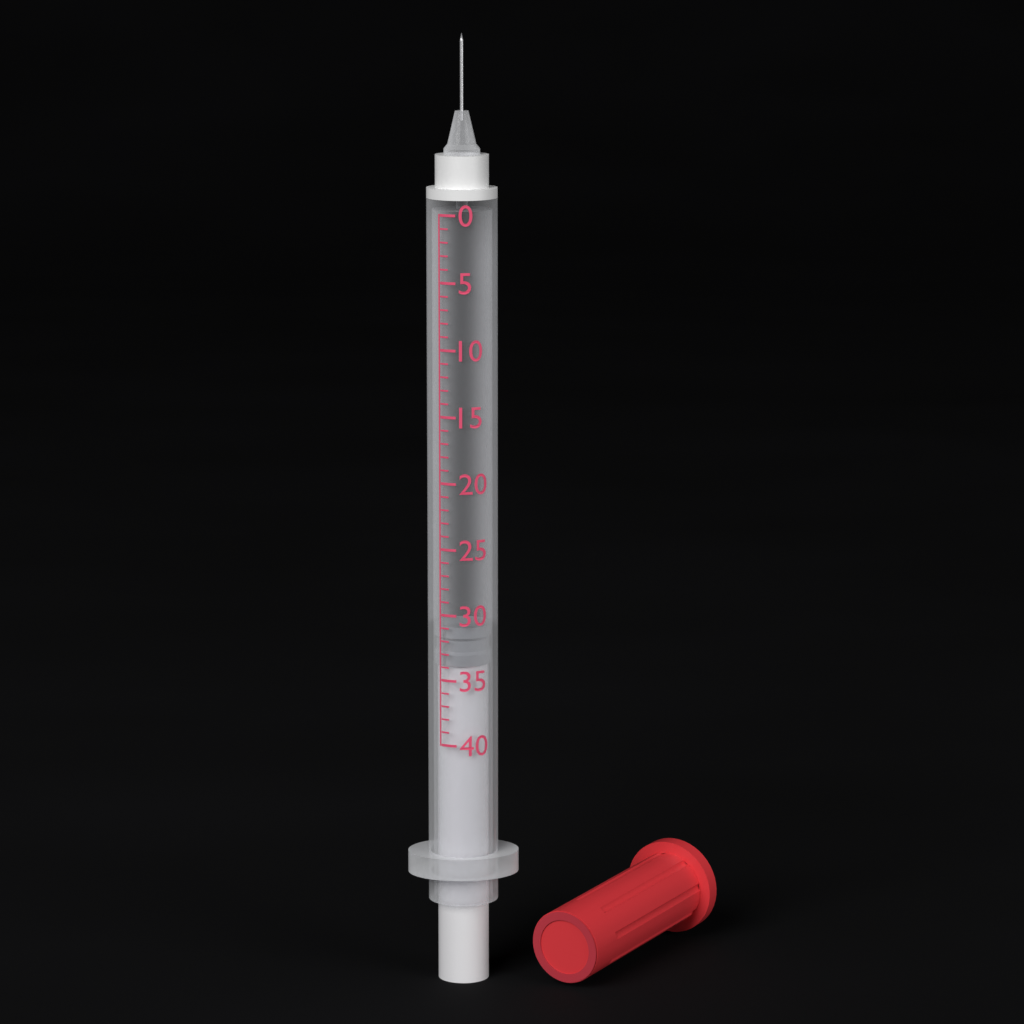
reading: 31 (no unit)
